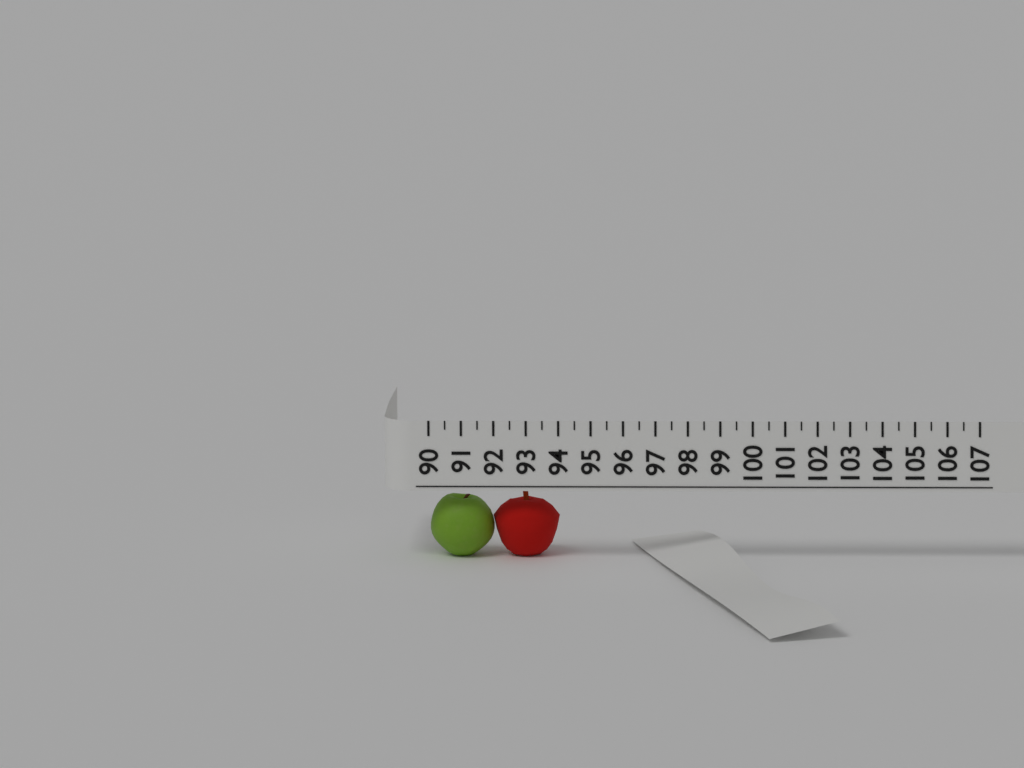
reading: 94.0 (no unit)
